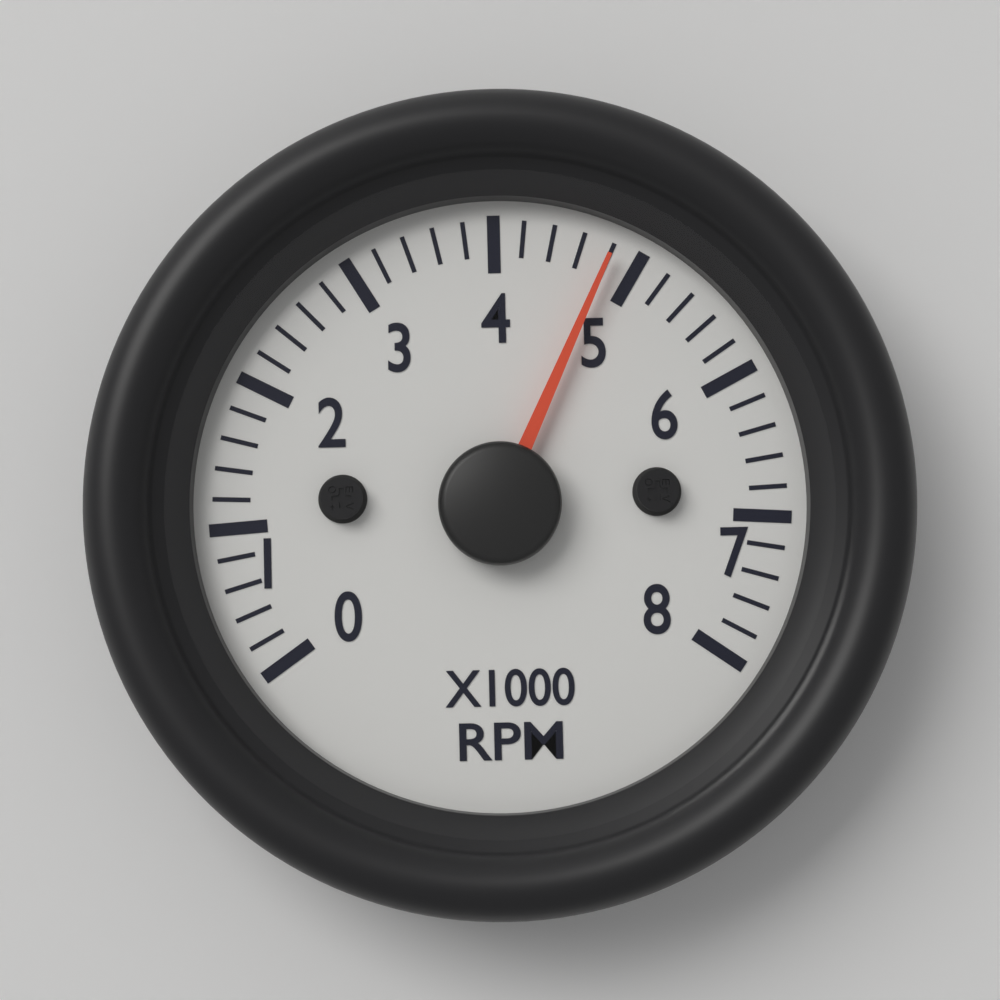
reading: 4800 RPM
